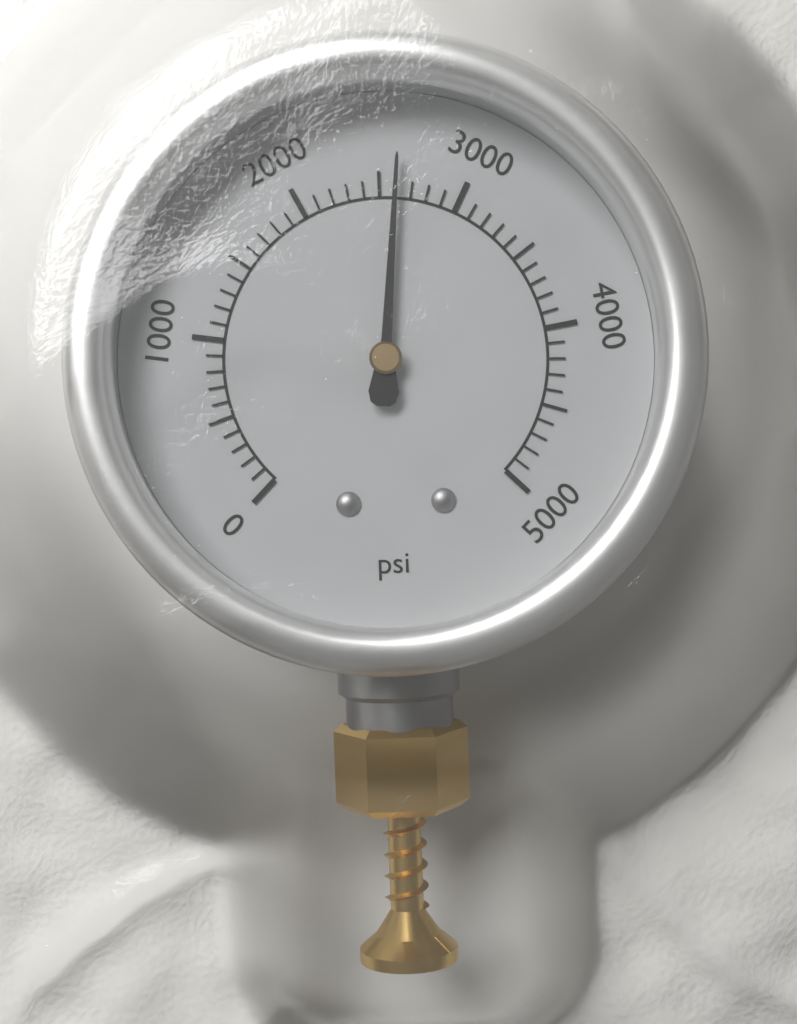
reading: 2600 psi
